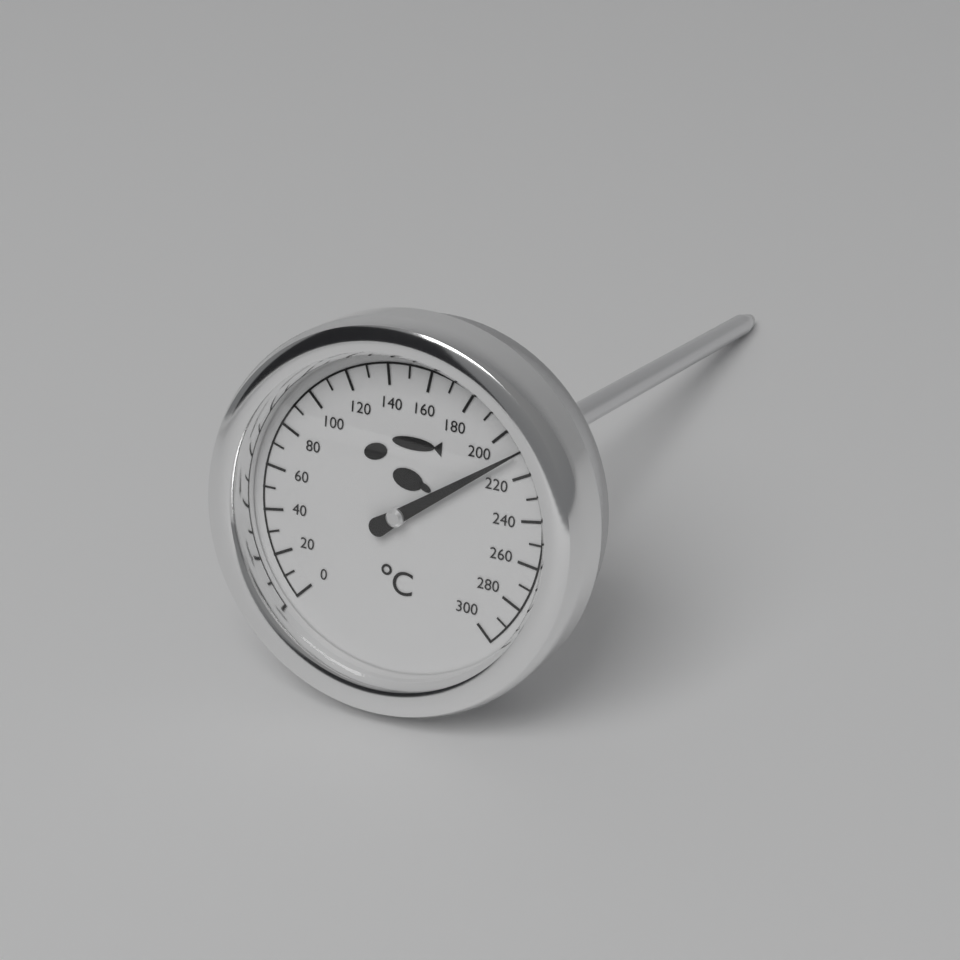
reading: 210 °C
